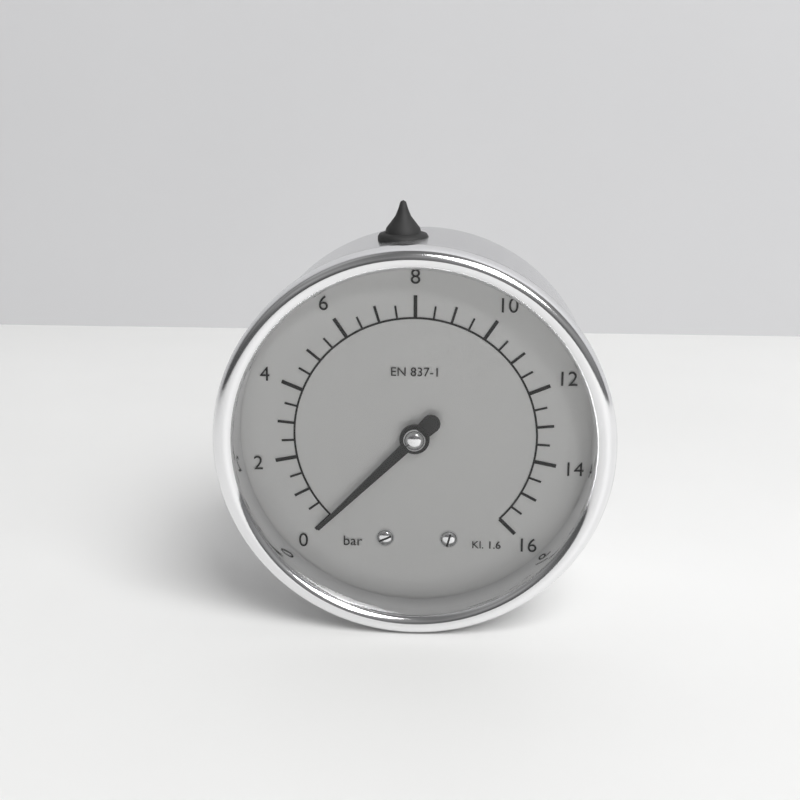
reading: 0.0 bar
